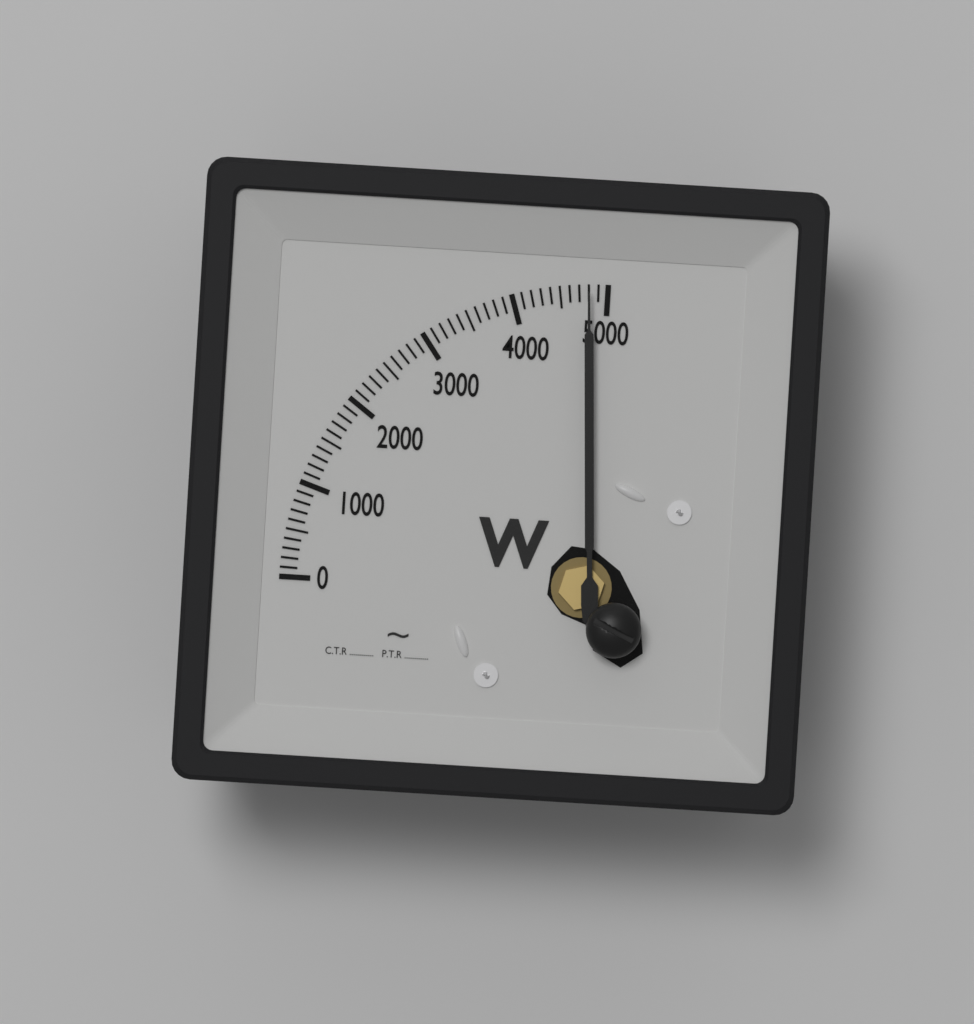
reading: 4800 W
